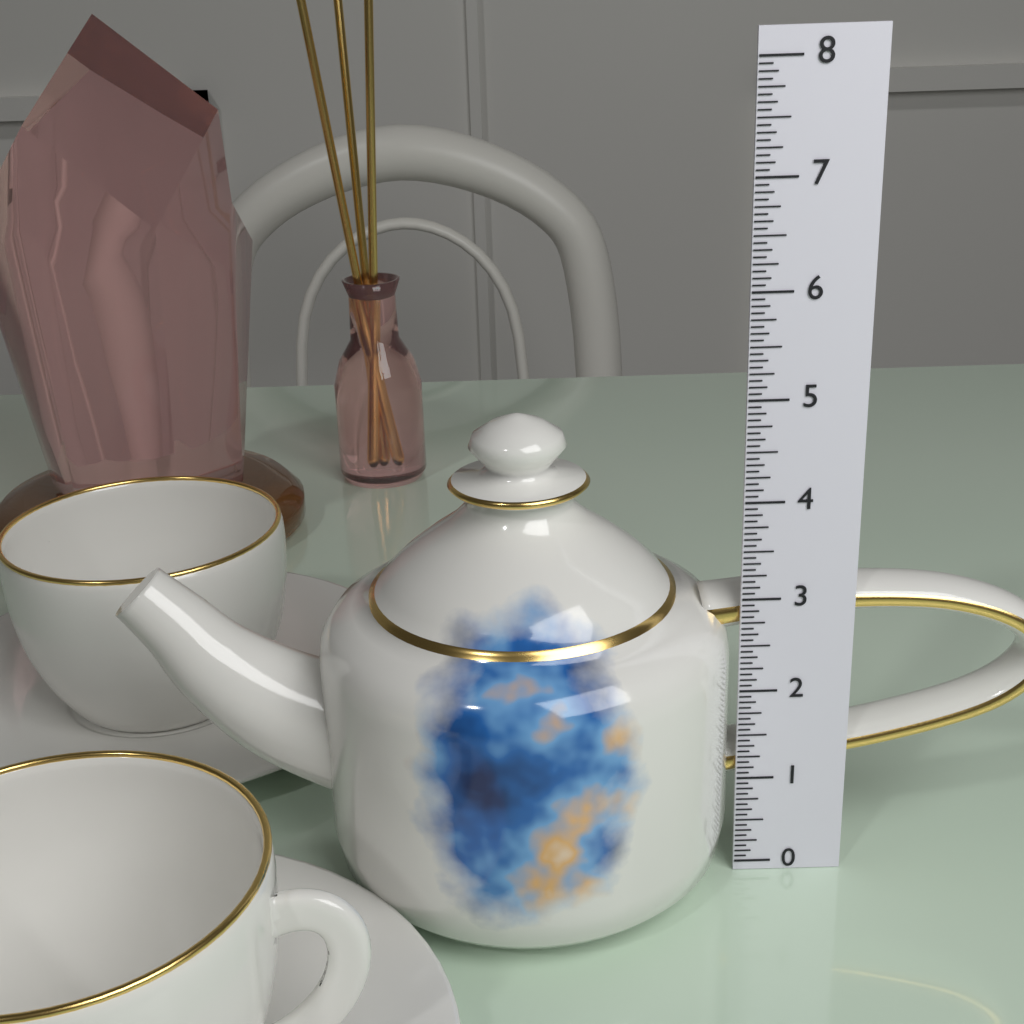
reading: 4.8125 (no unit)
